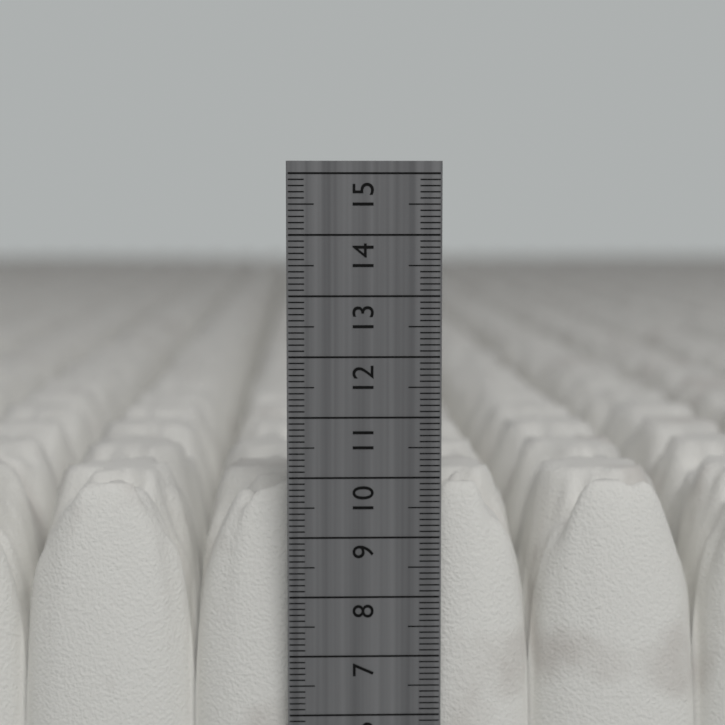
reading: 9.8 cm
